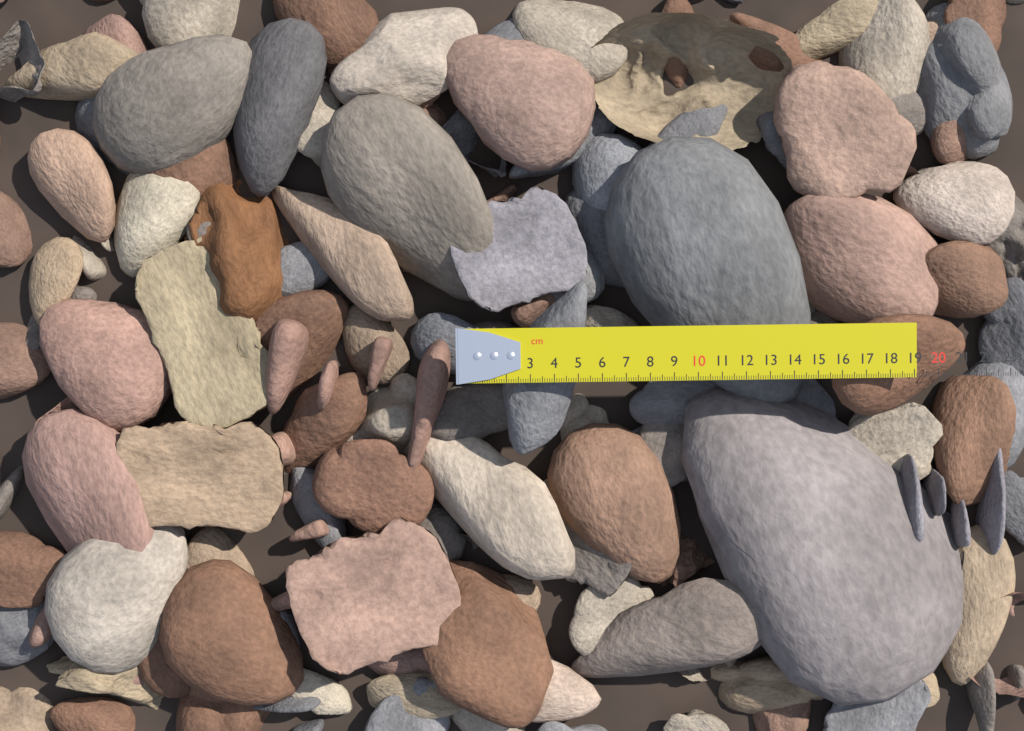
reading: 19.1 cm
